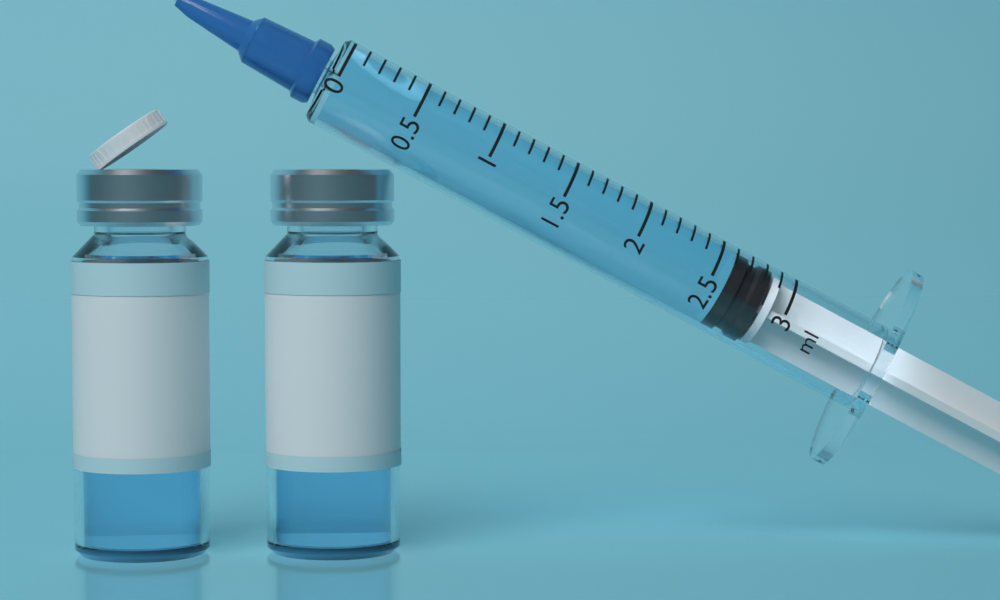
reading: 2.6 ml
